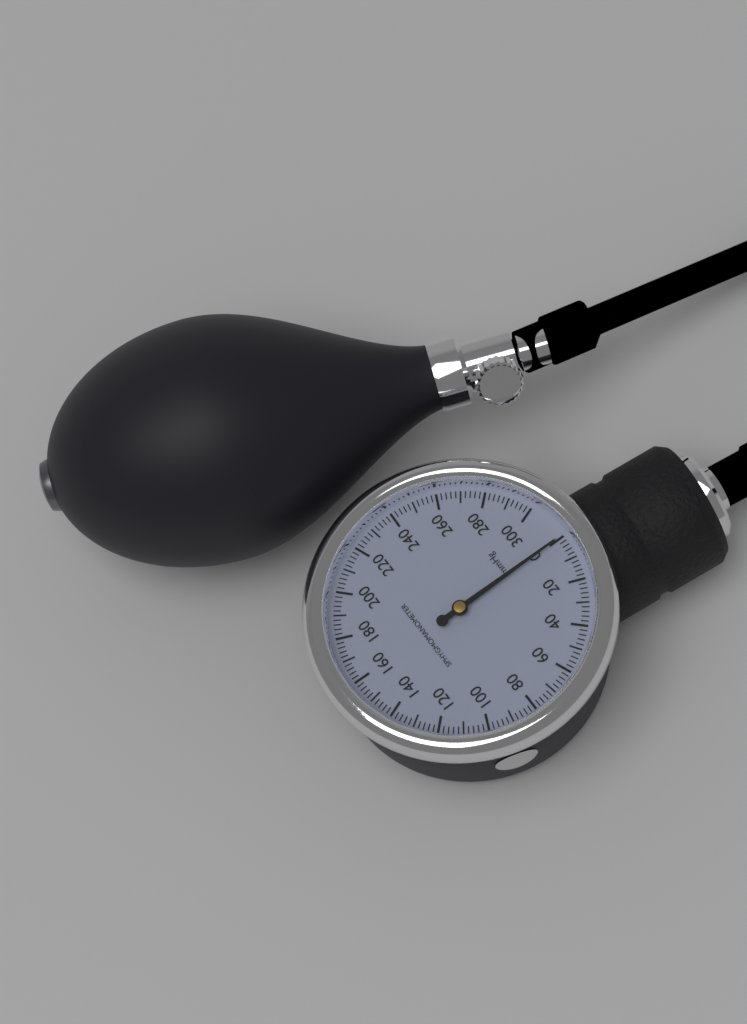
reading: 0 mmHg
